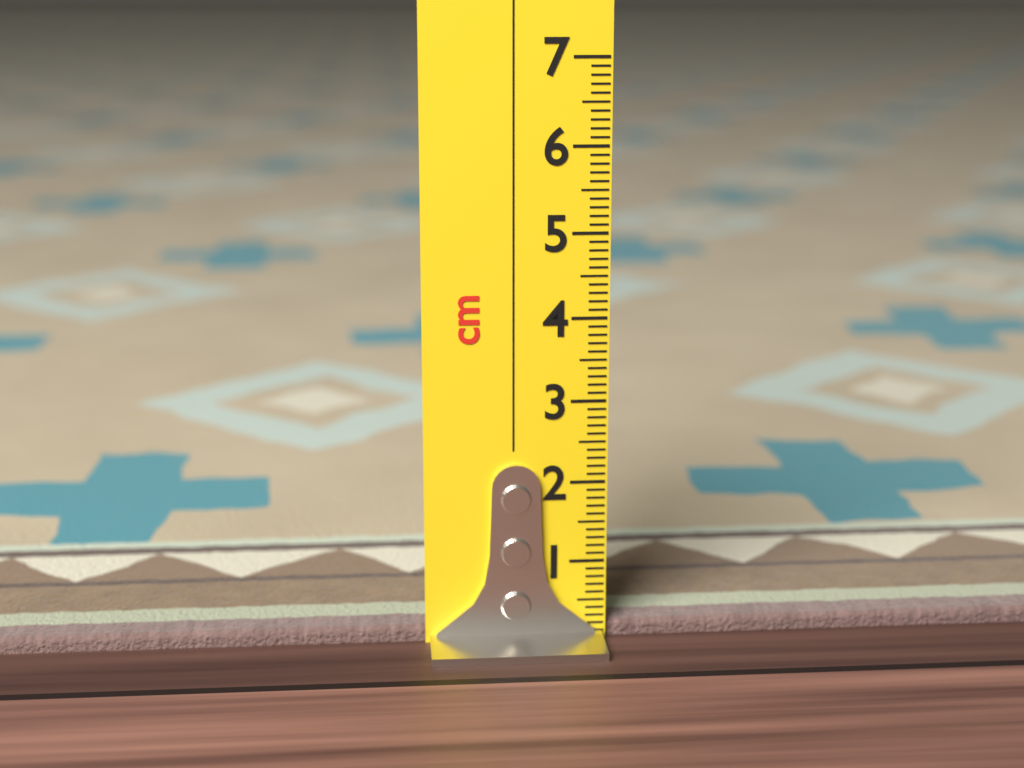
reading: 0.2 cm
